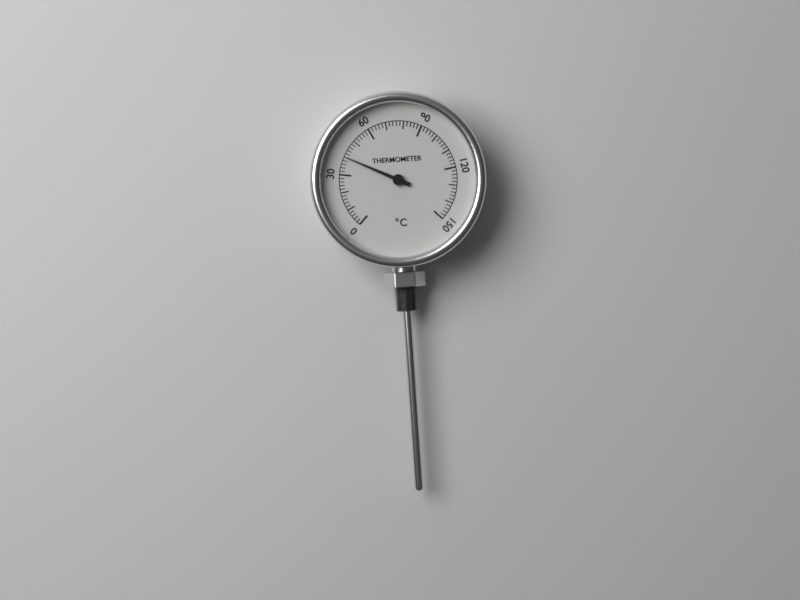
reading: 40 °C
